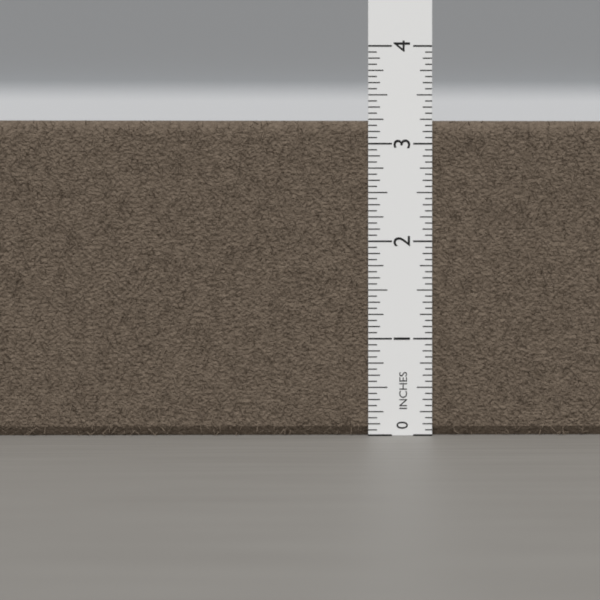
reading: 3.2500 in
